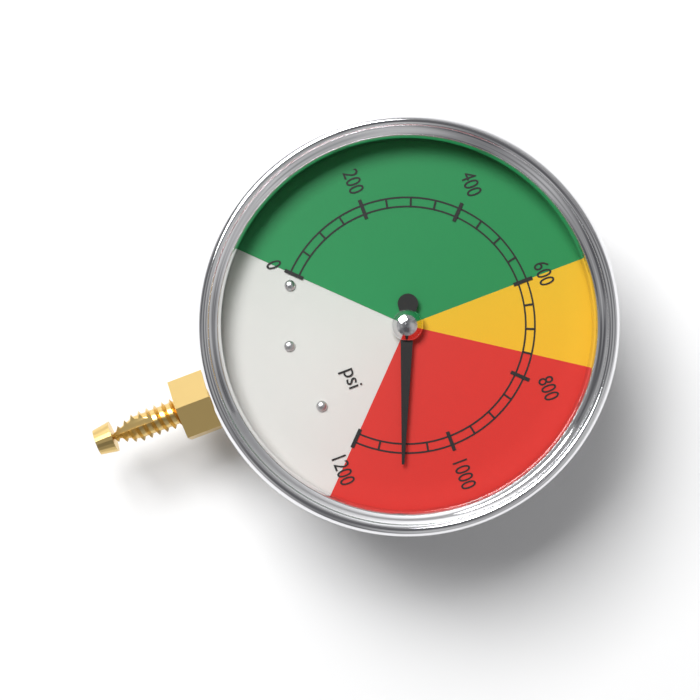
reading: 1100 psi
